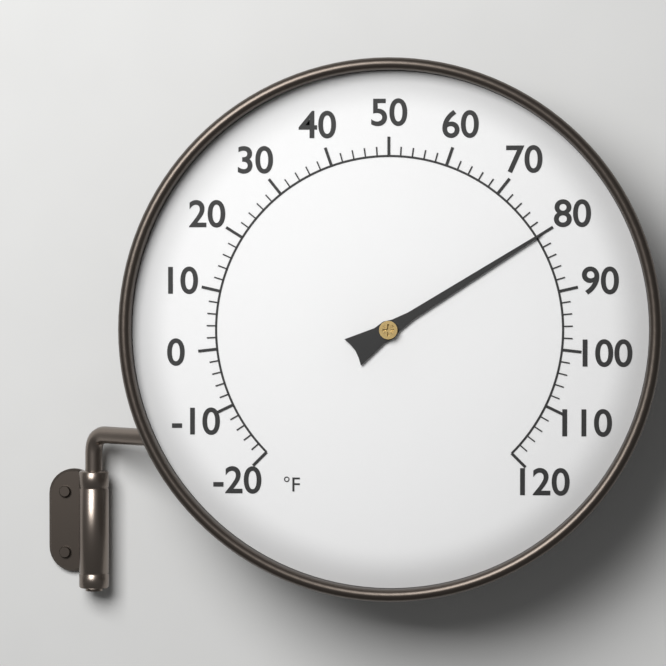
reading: 80 °F
